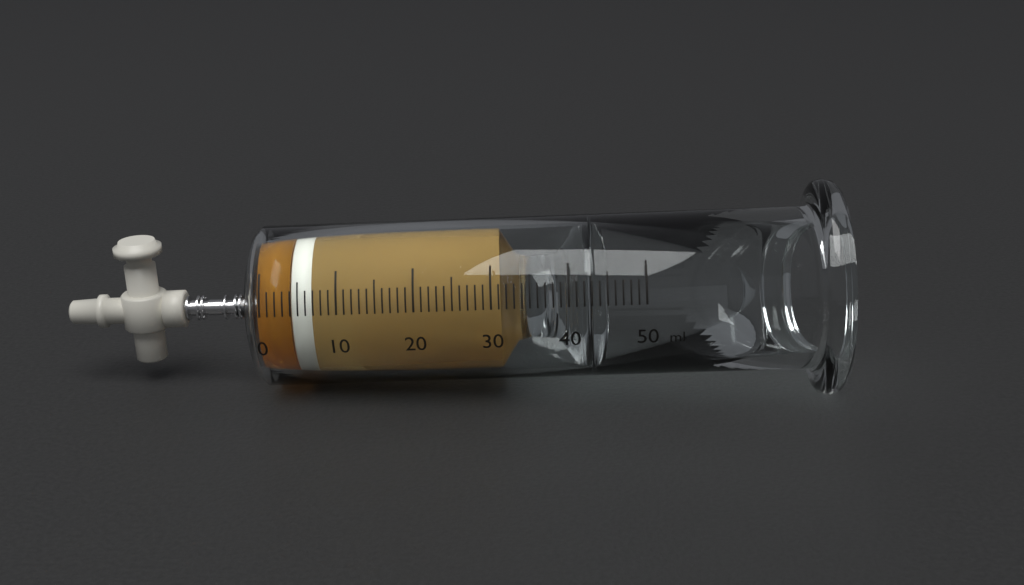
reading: 4 ml
